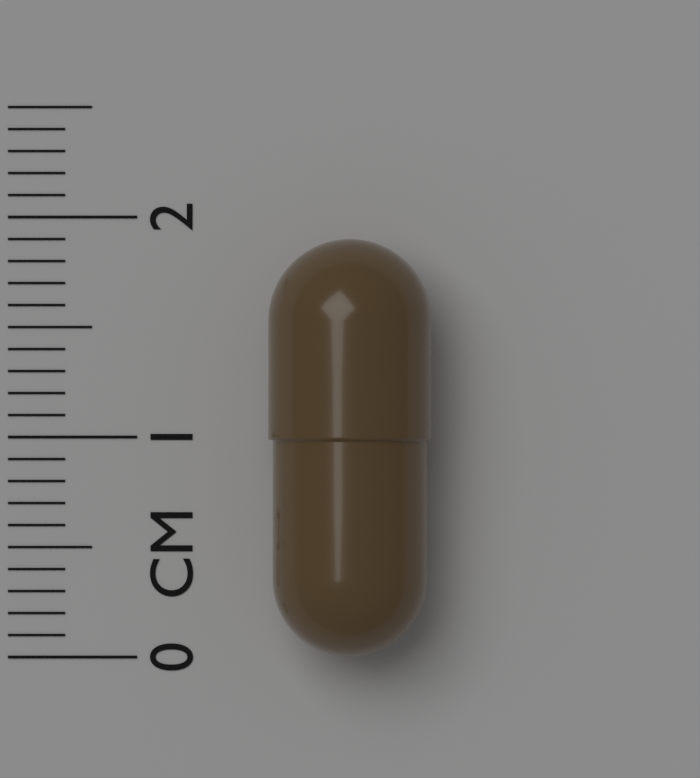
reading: 1.9 cm
